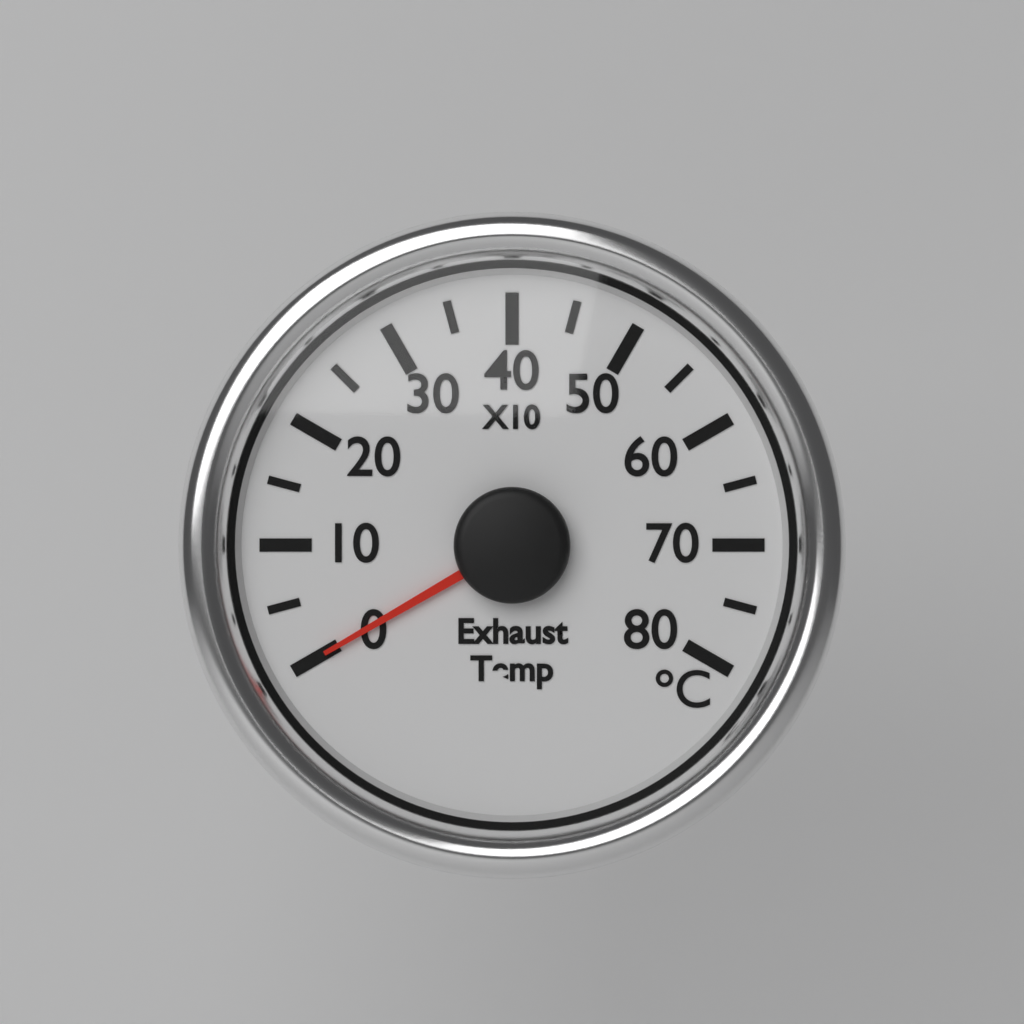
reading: 0 °C
